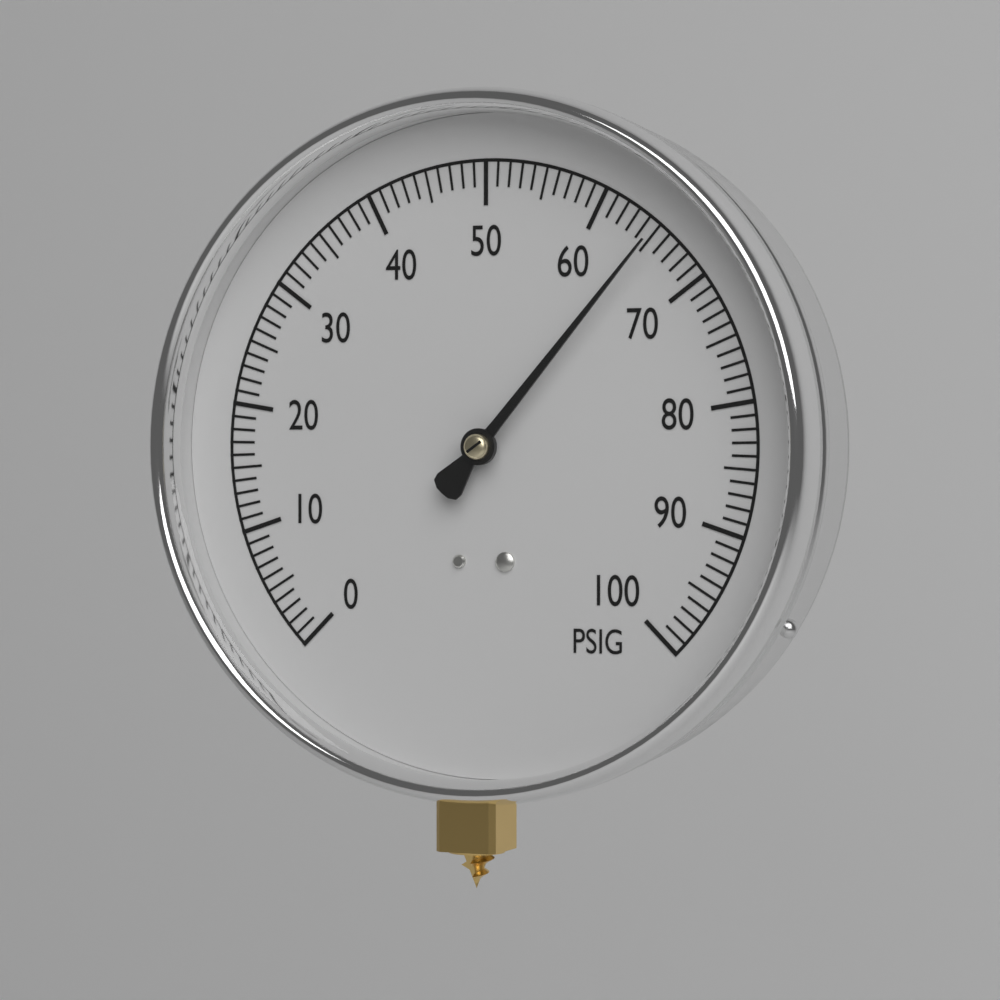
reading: 65 PSIG
